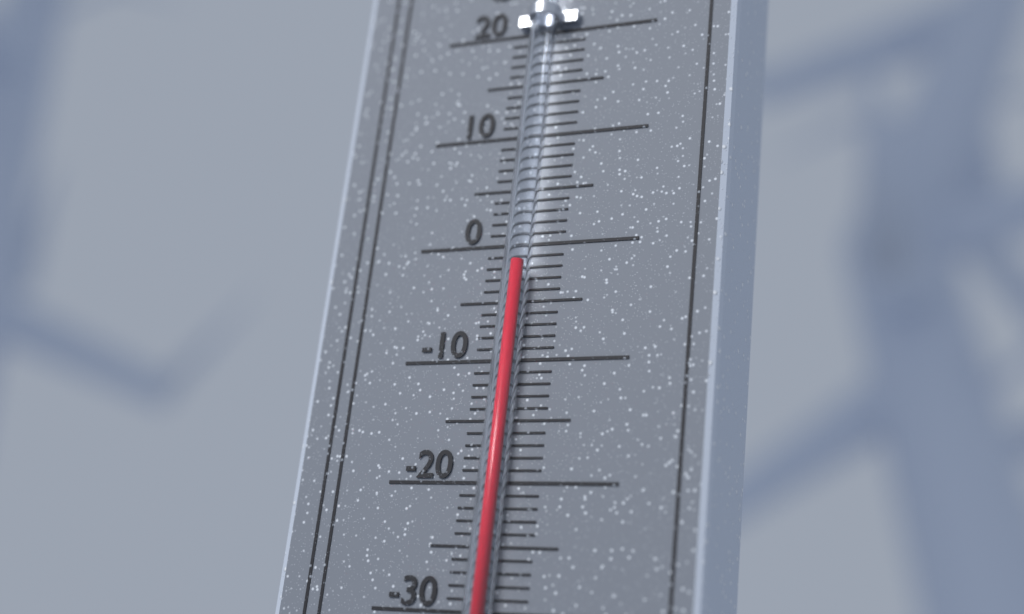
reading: -2 °C
